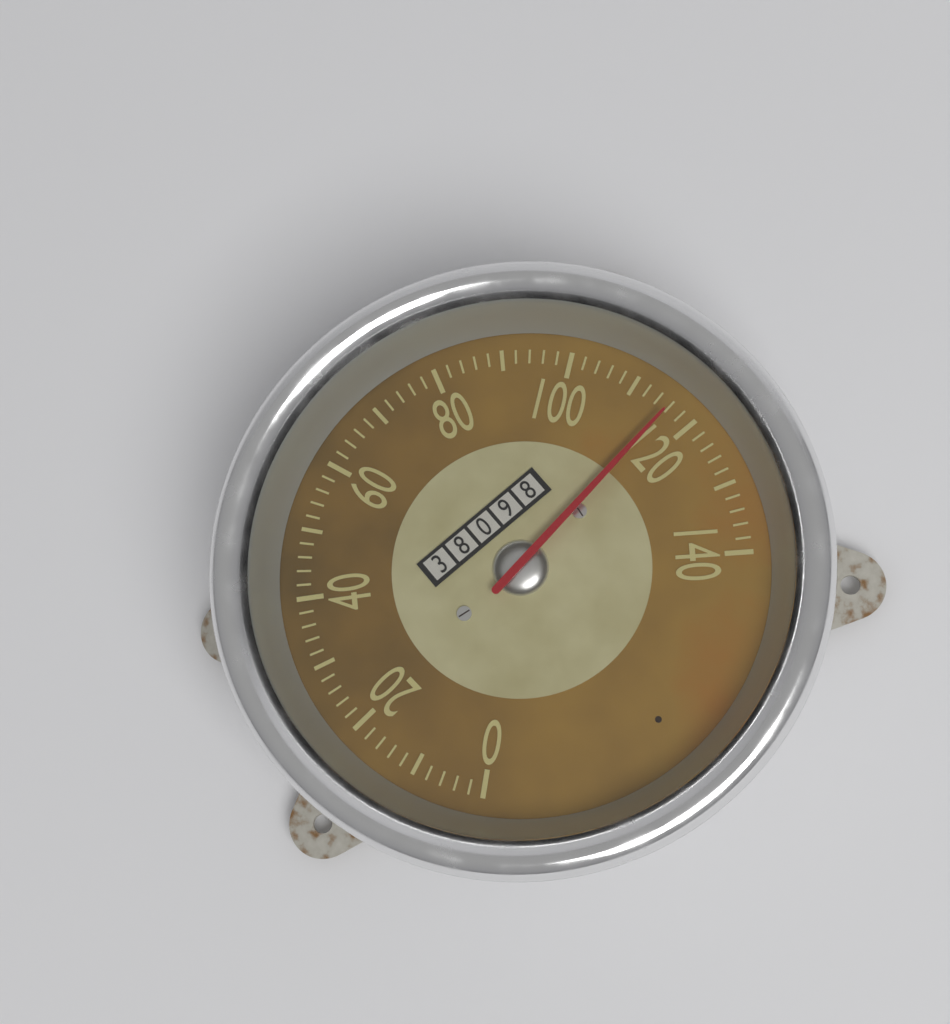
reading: 116 (no unit)
